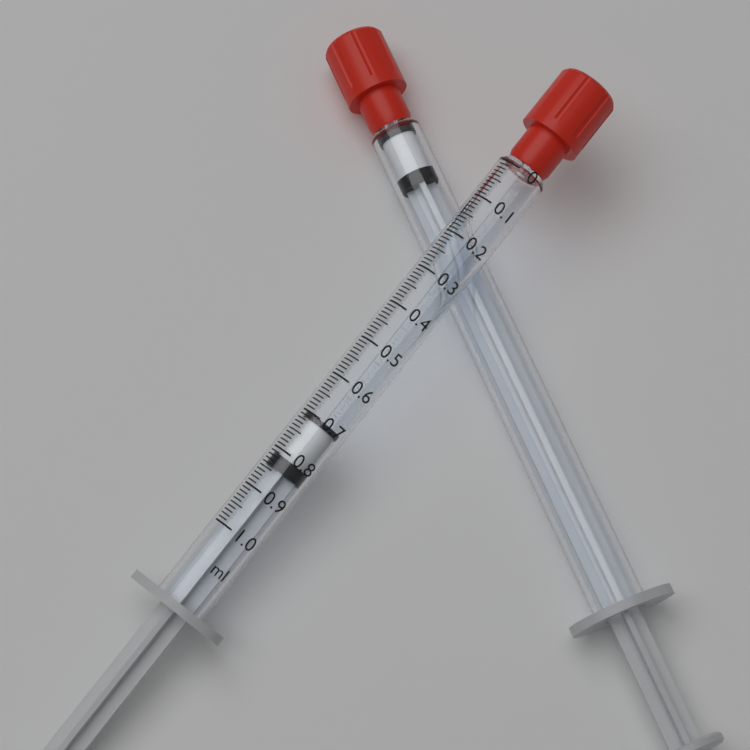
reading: 0.70 ml
